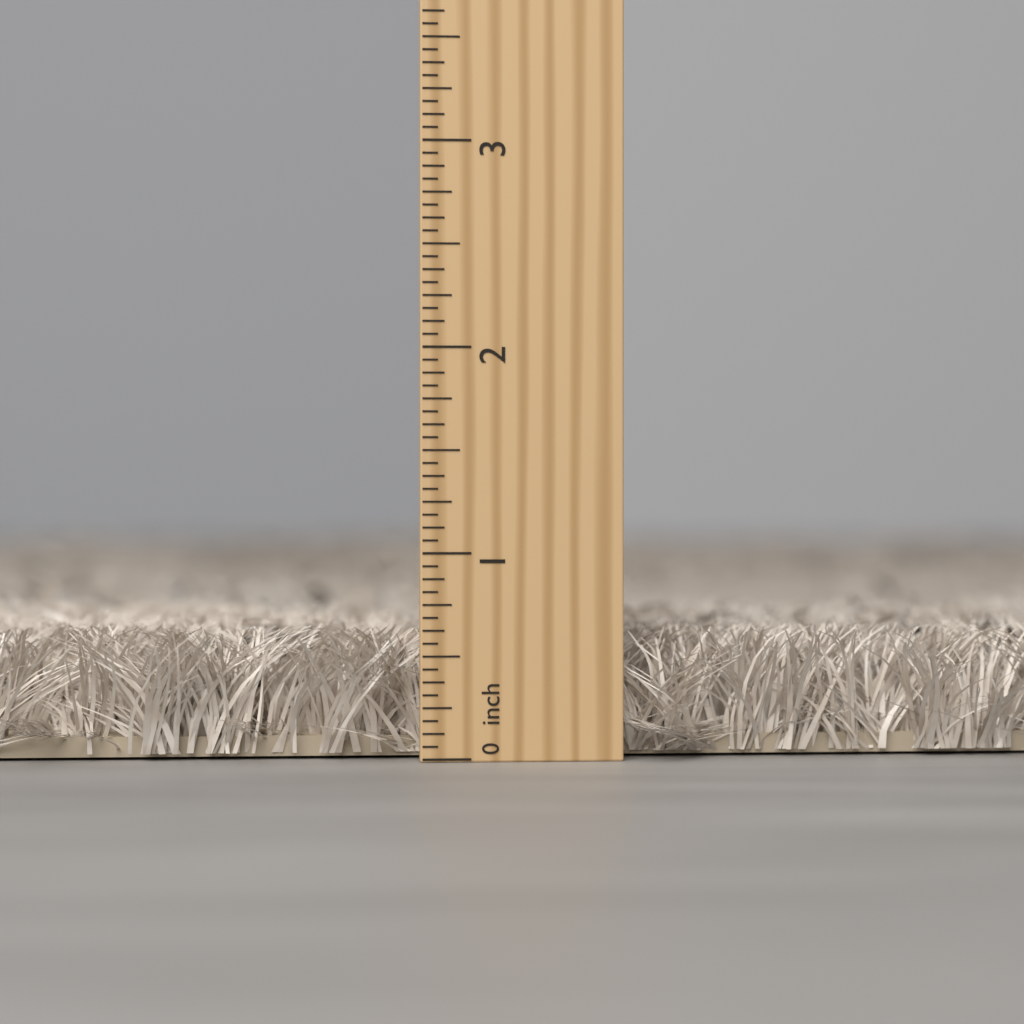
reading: 0.6250 inch
